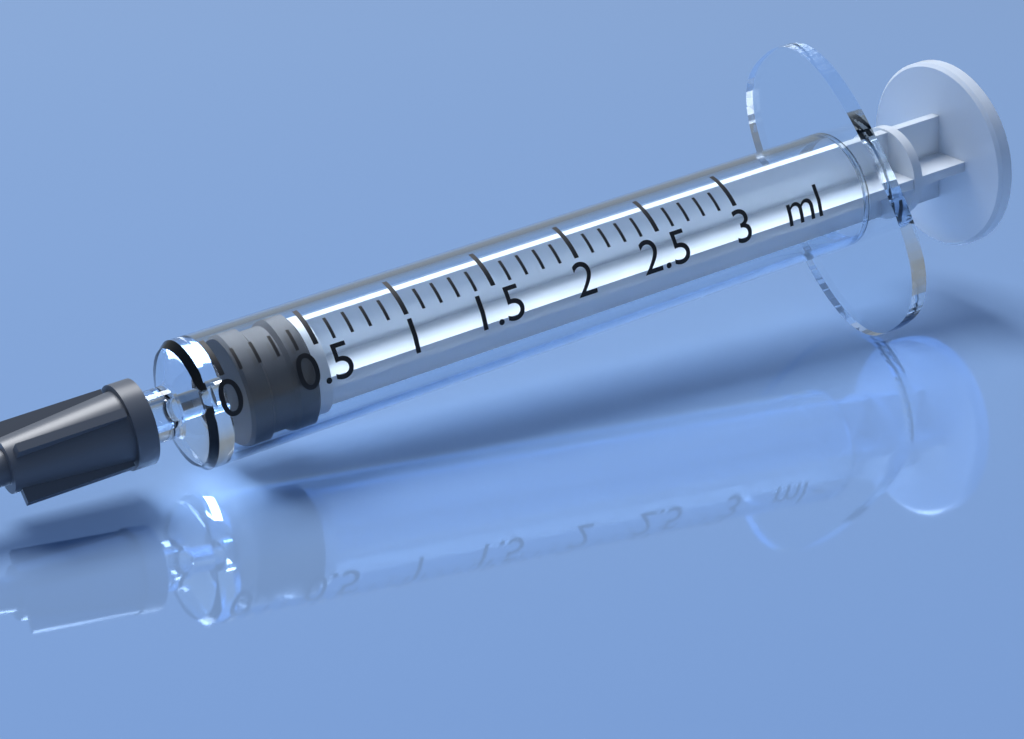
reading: 0.1 ml
